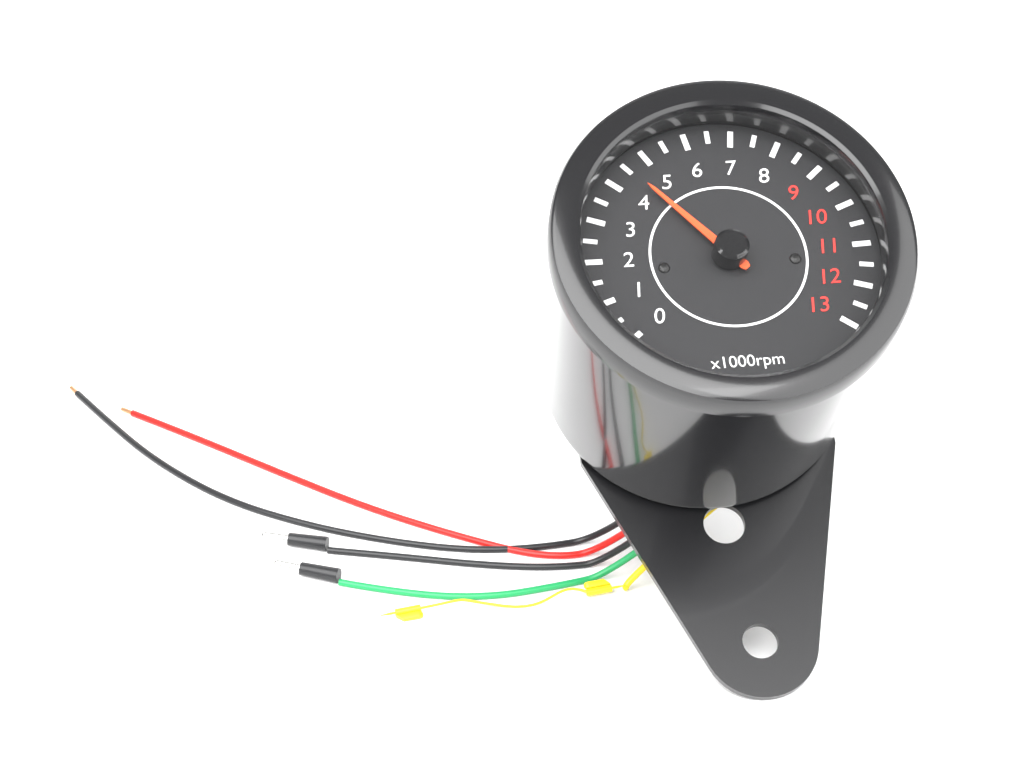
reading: 4.5 x1000rpm
